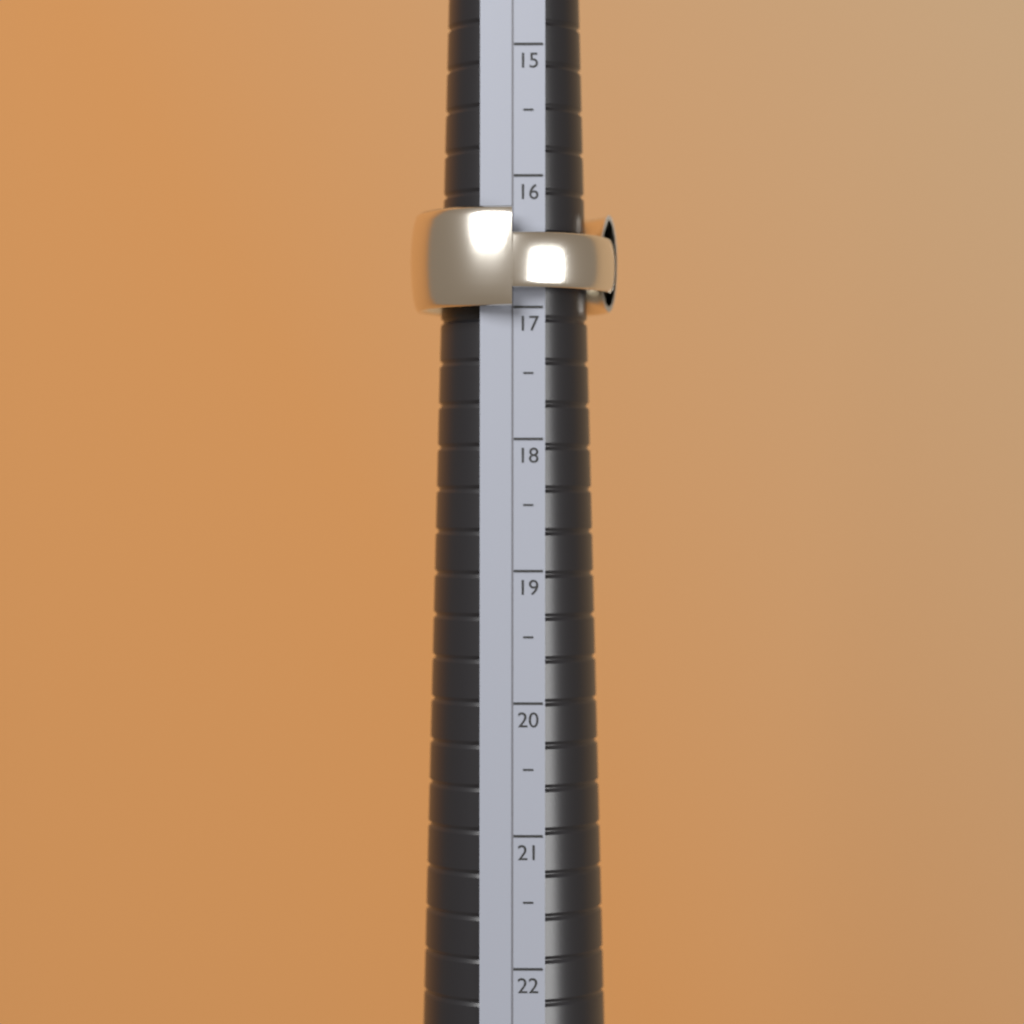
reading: 17.0 (no unit)
